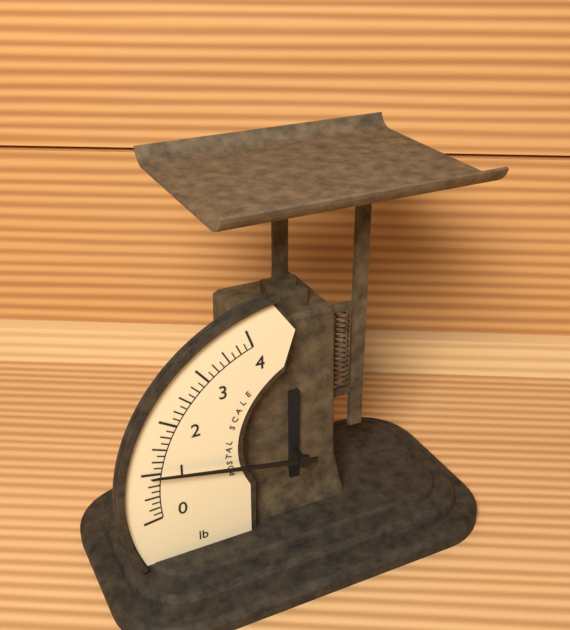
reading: 1.000 lb
